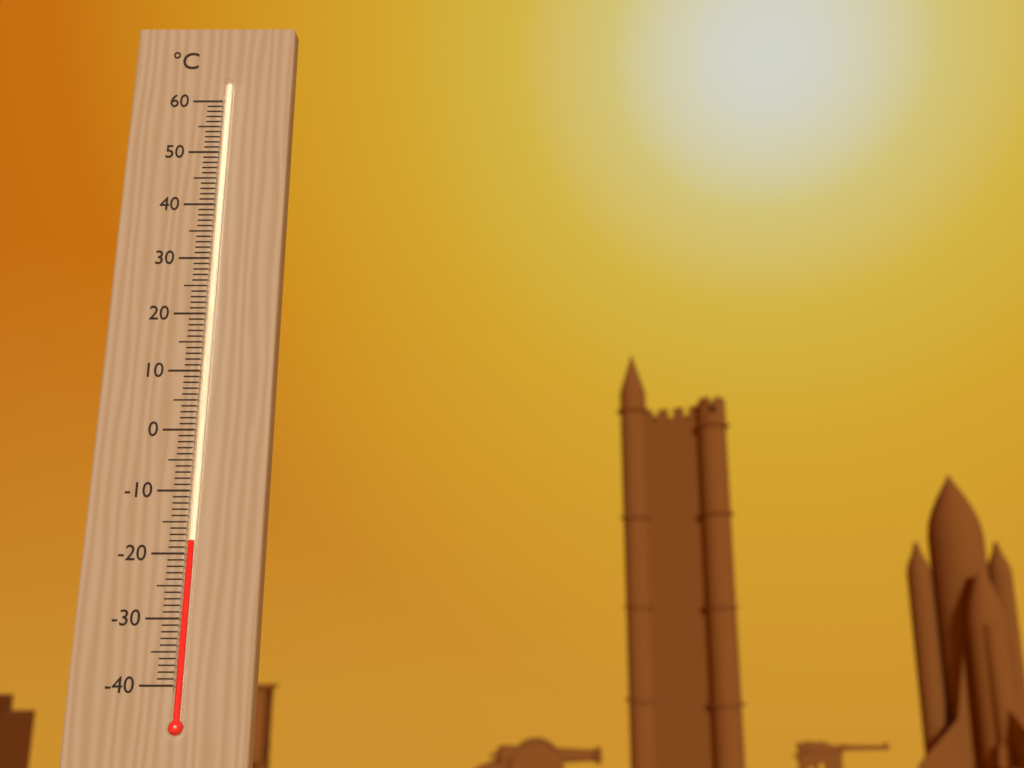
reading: -18 °C
